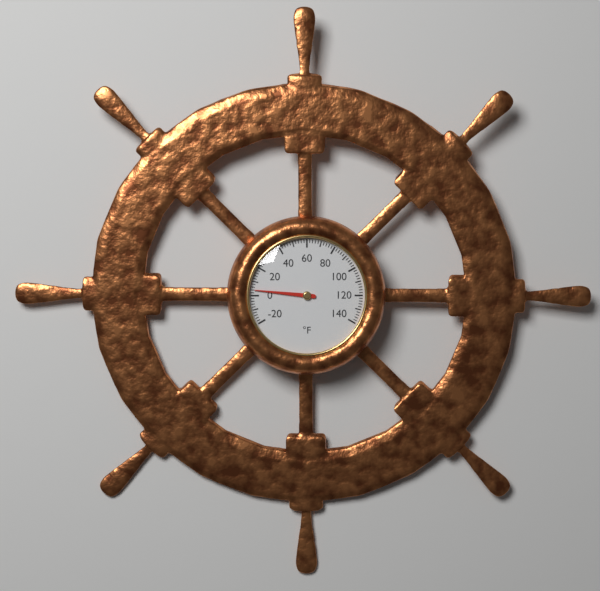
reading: 4 °F
